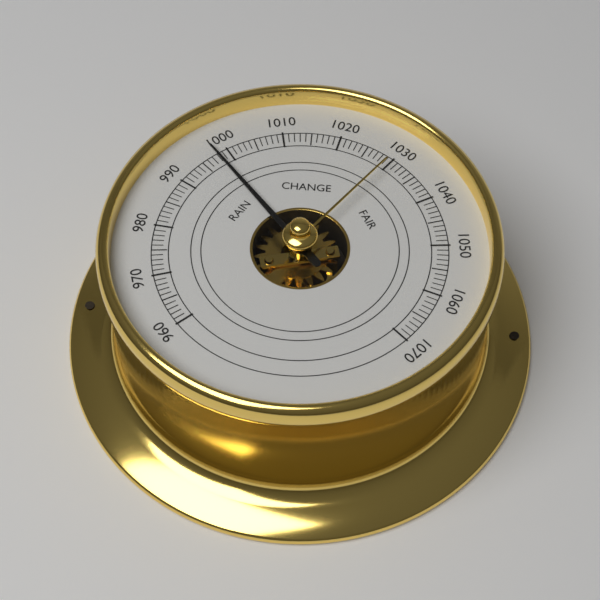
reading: 998 (no unit)
